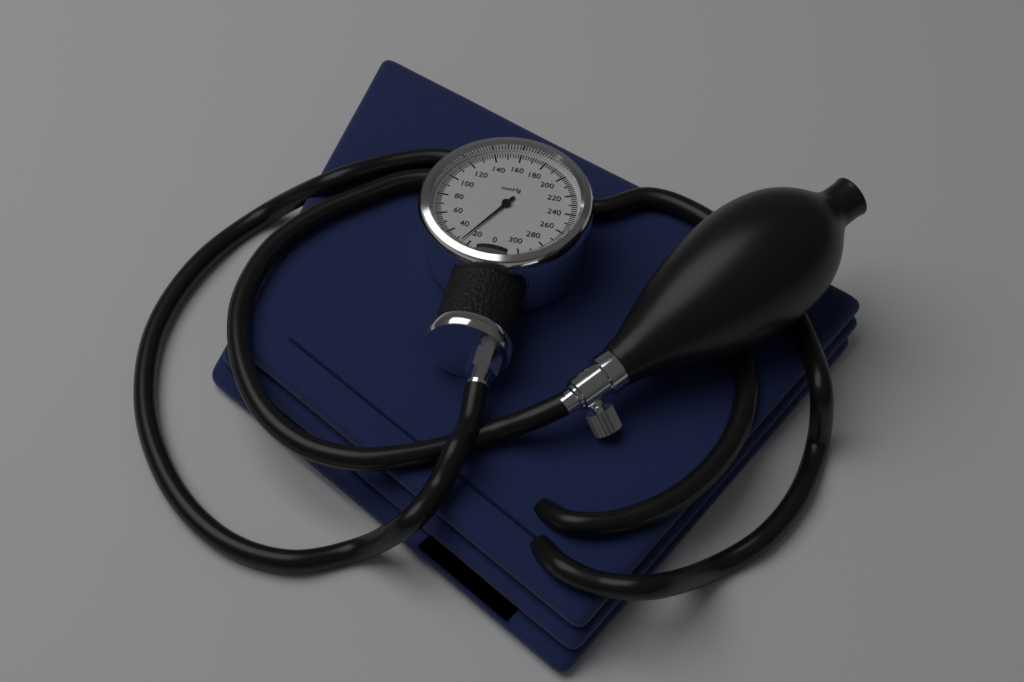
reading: 26 mmHg
